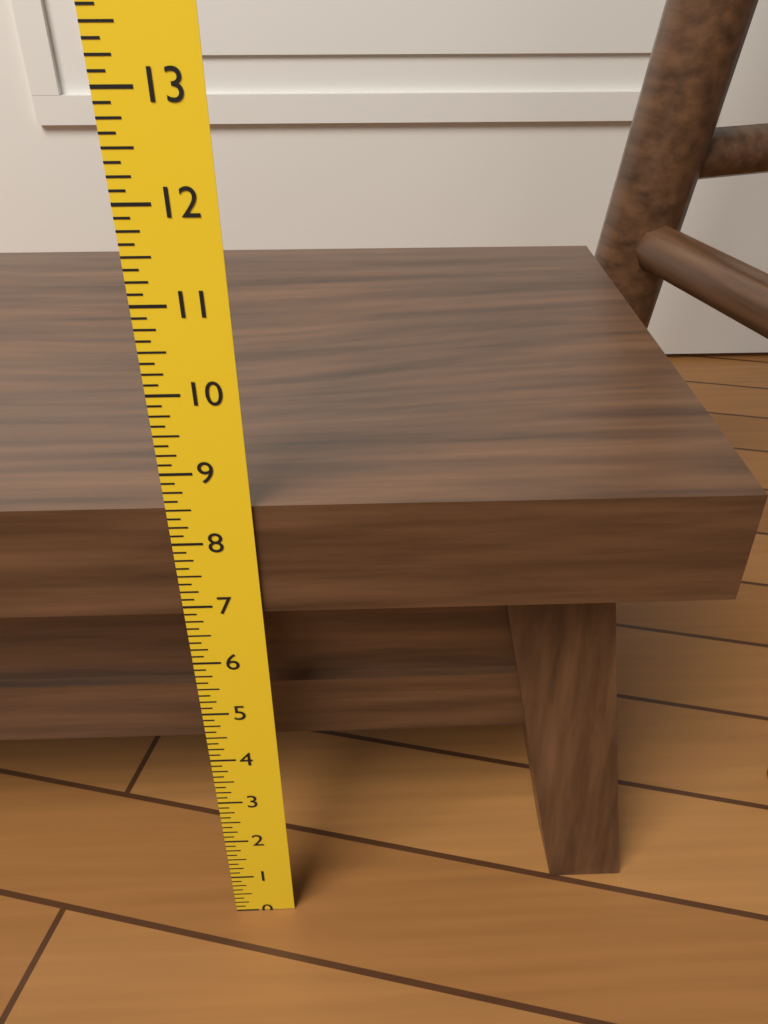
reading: 8.500 in
